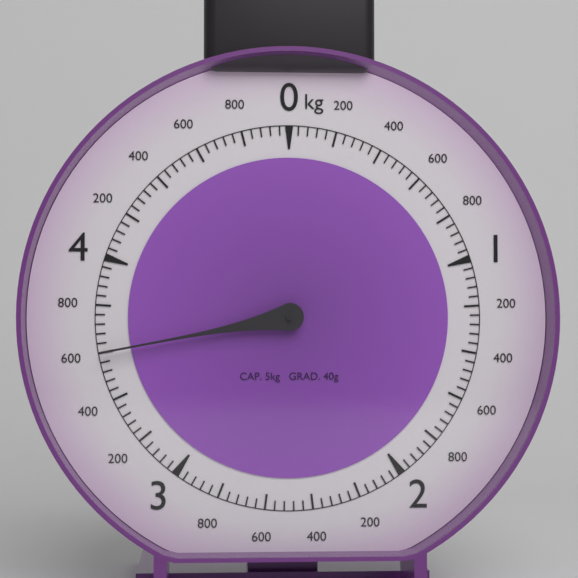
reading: 3.60 kg
